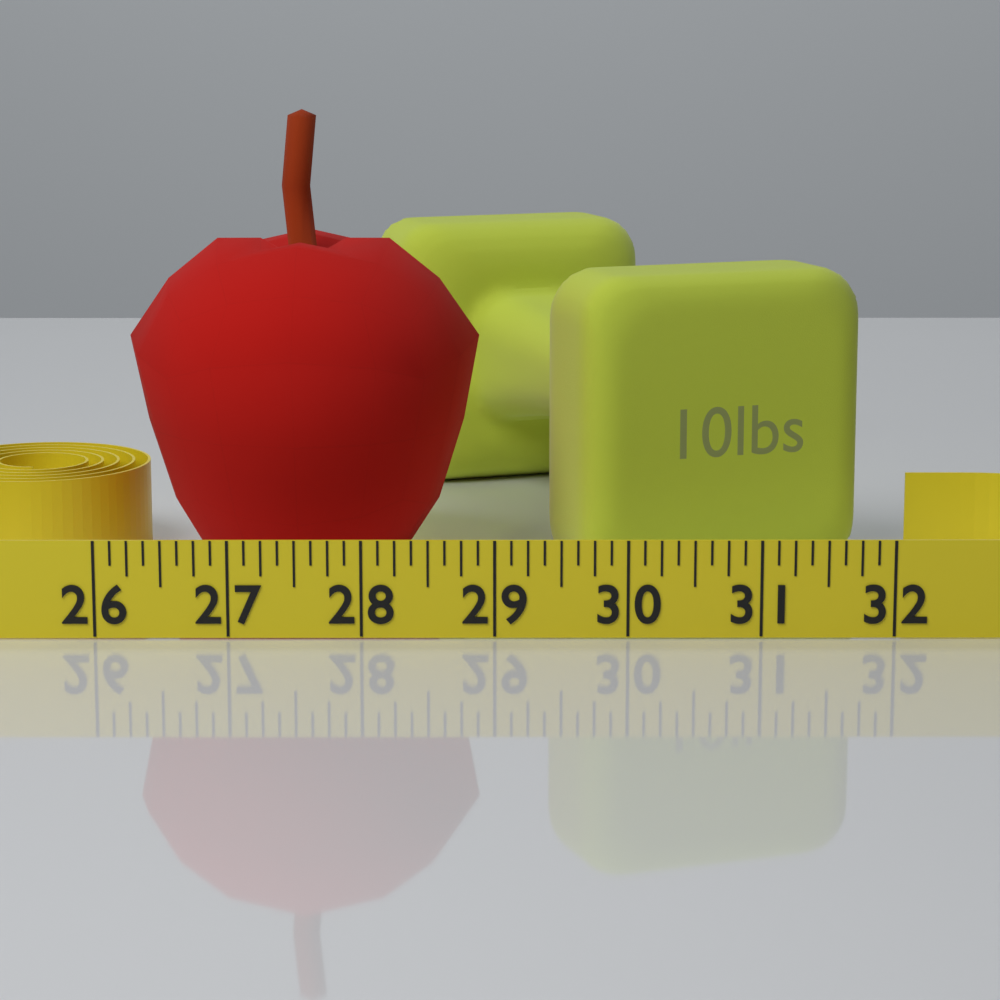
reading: 28.875 (no unit)
